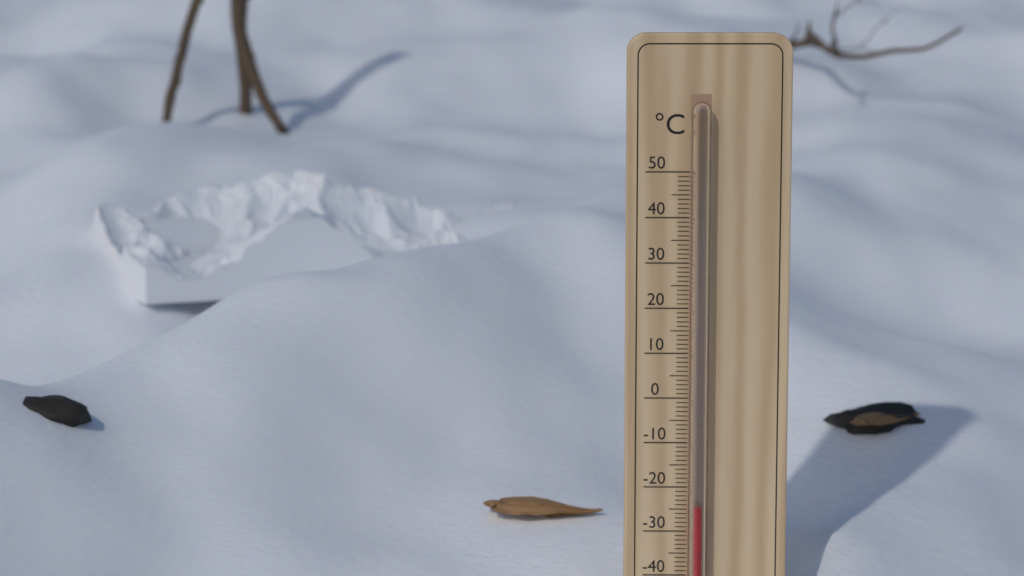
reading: -24 °C
